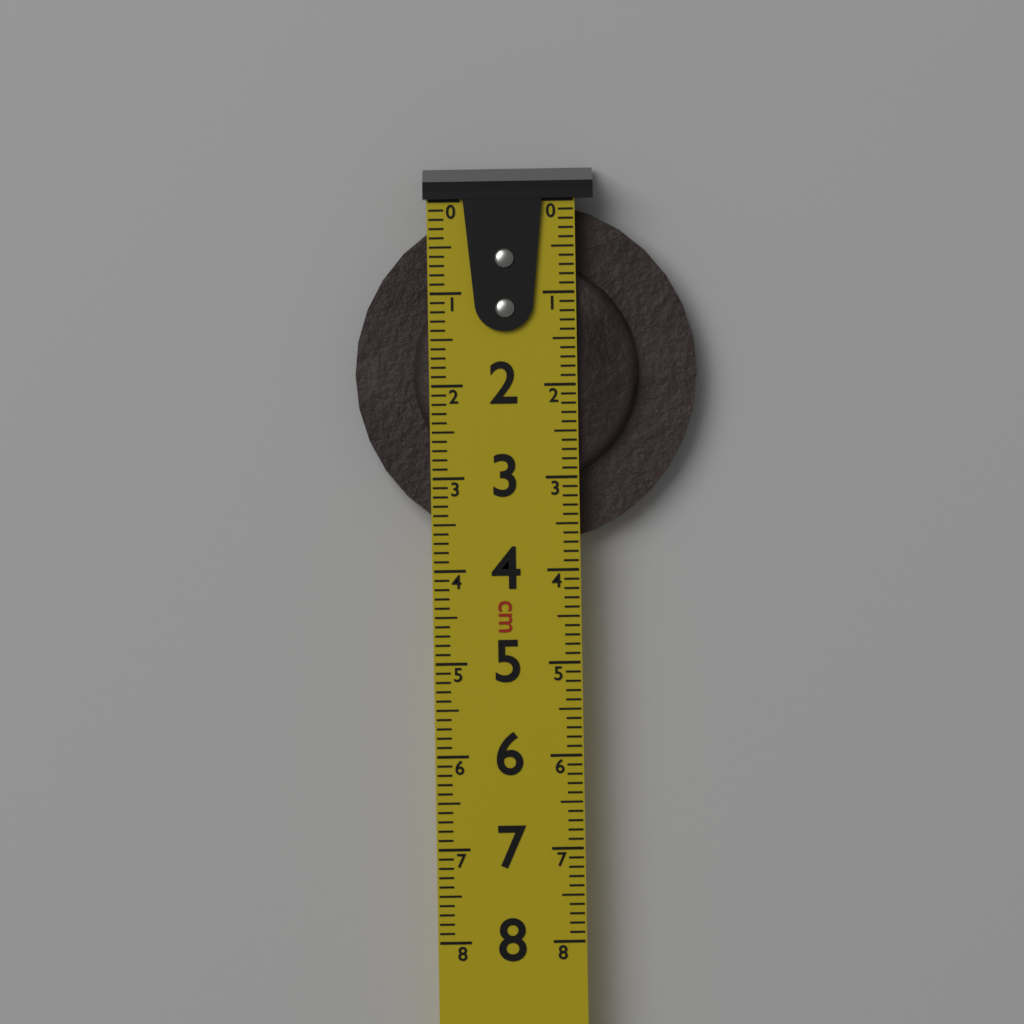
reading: 3.7 cm
